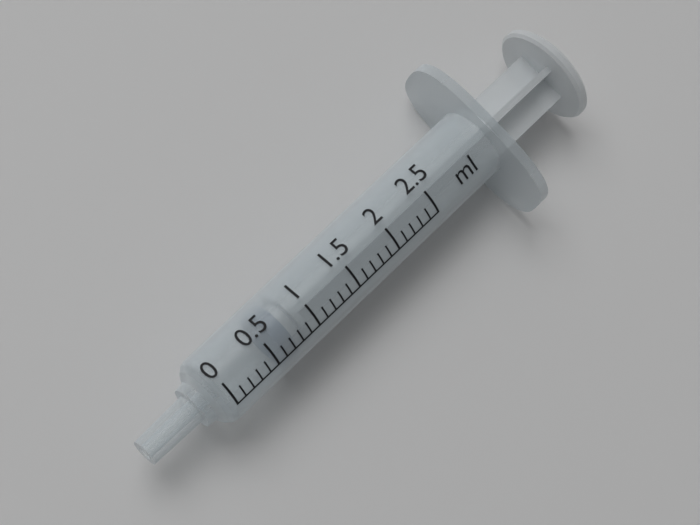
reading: 0.6 ml
